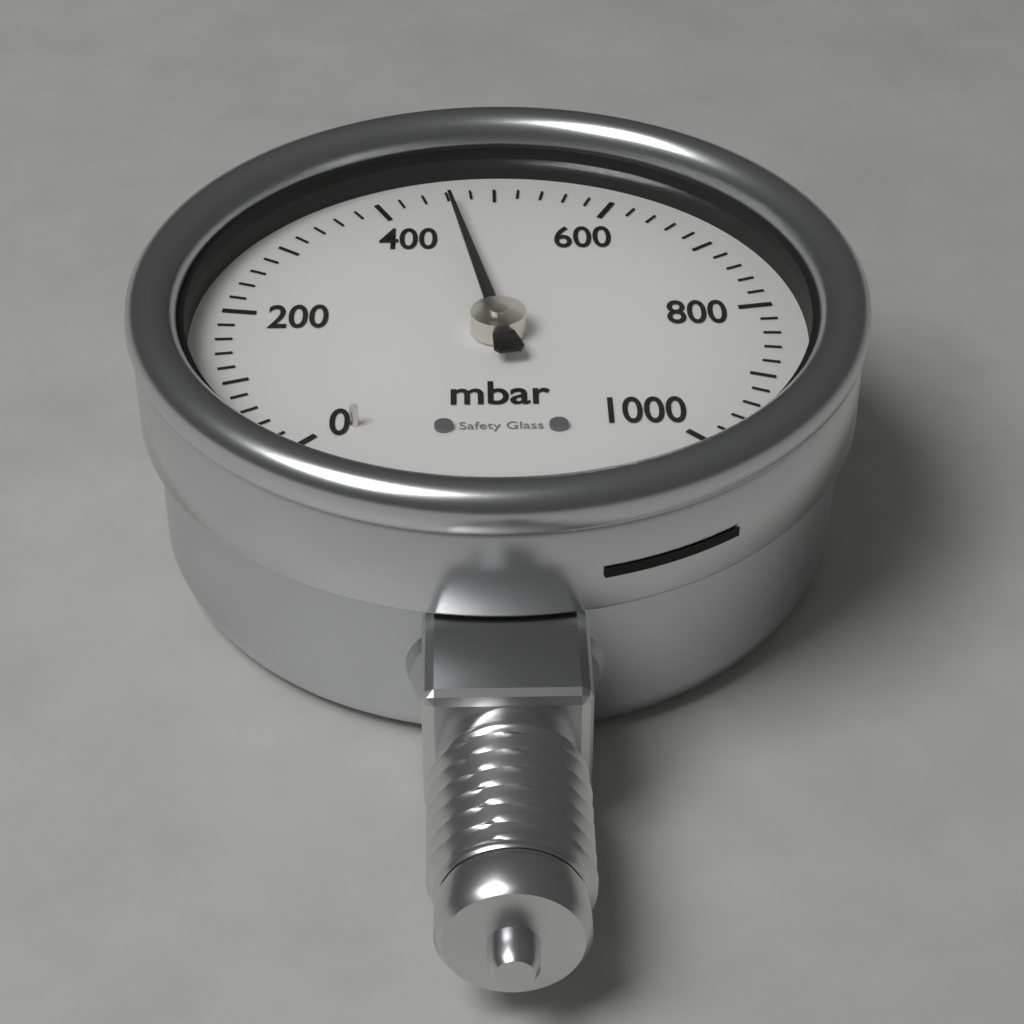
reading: 460 mbar
